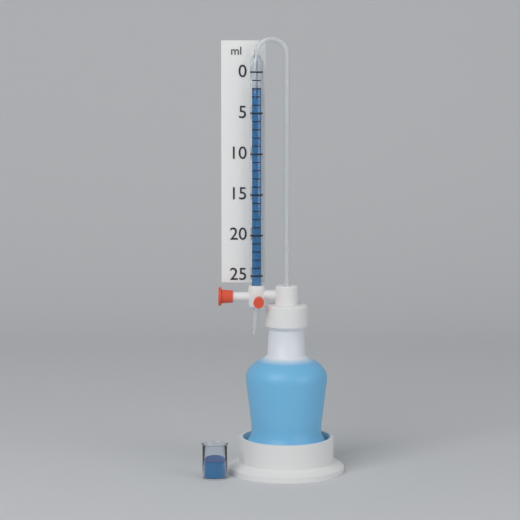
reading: 2 ml
